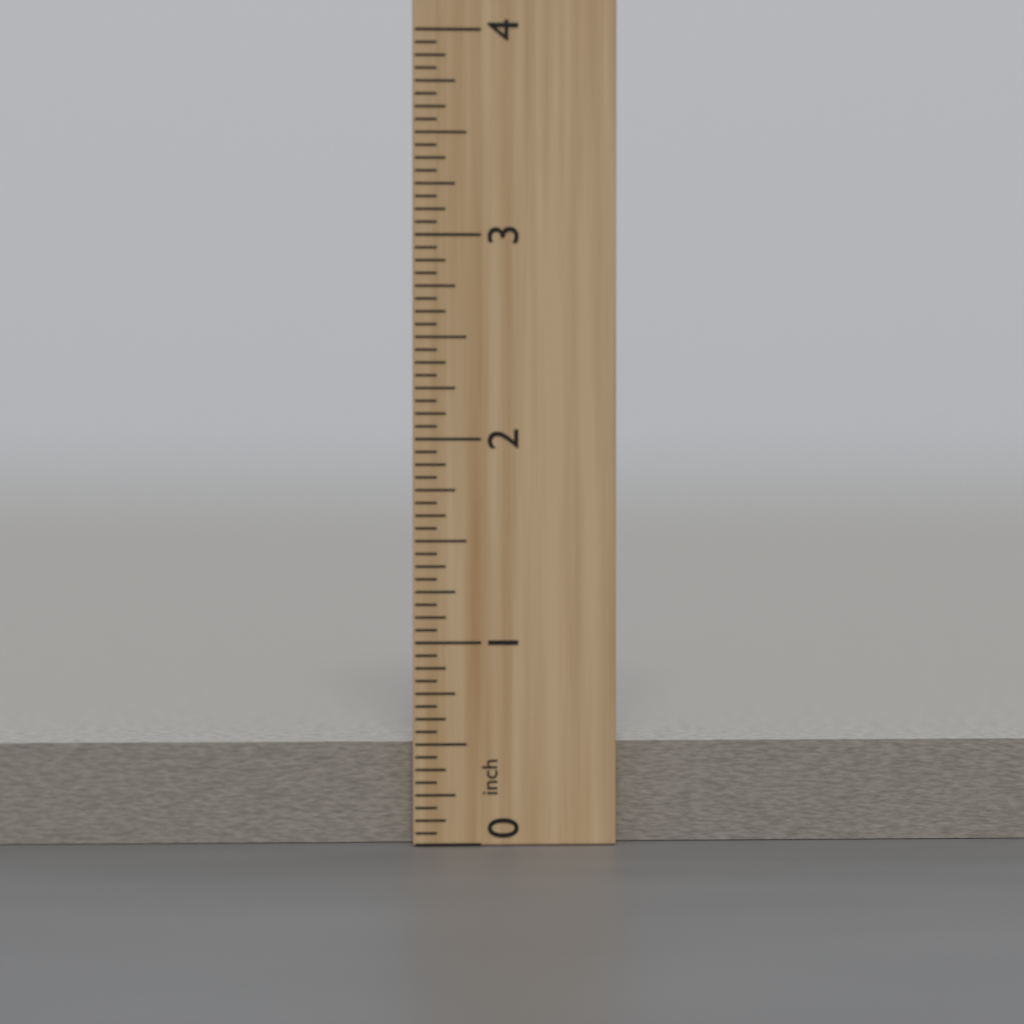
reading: 0.5000 inch
